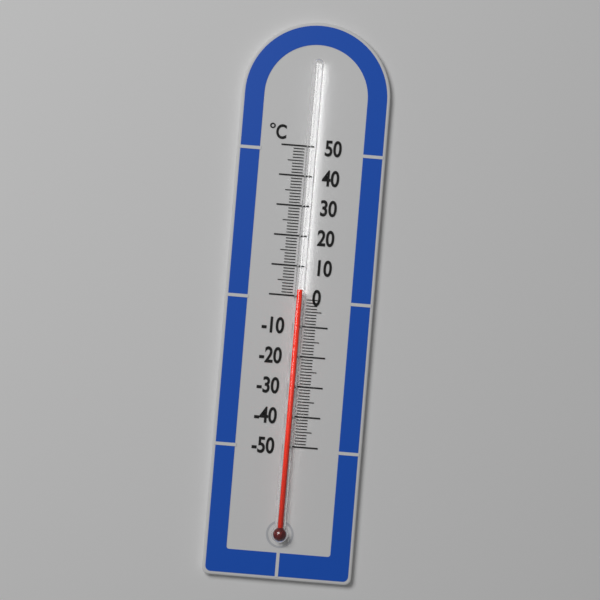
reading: 2 °C
